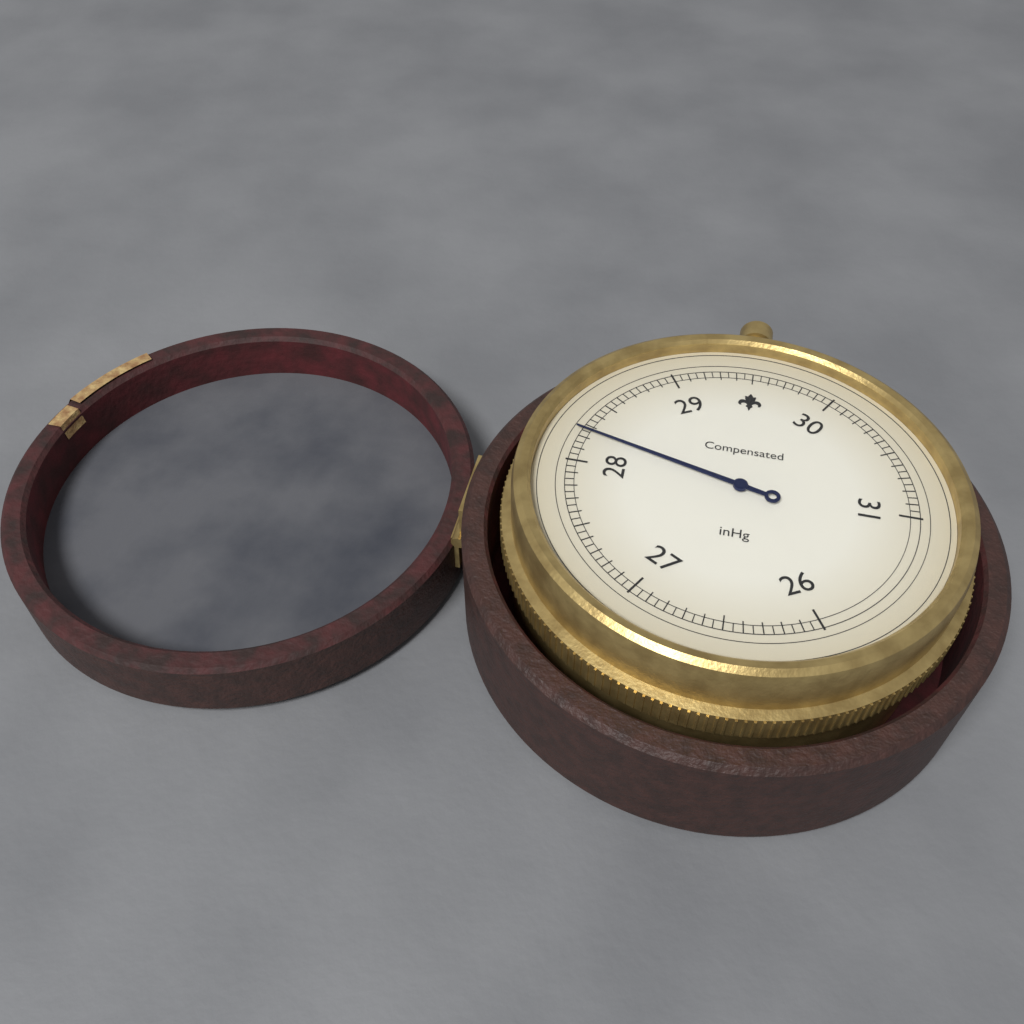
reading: 28.25 inHg
